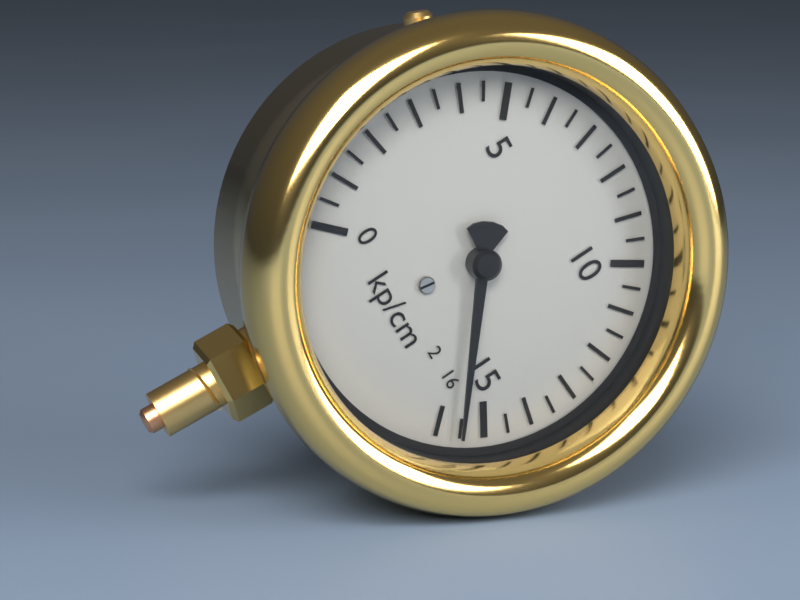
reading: 15.5 kp/cm²
